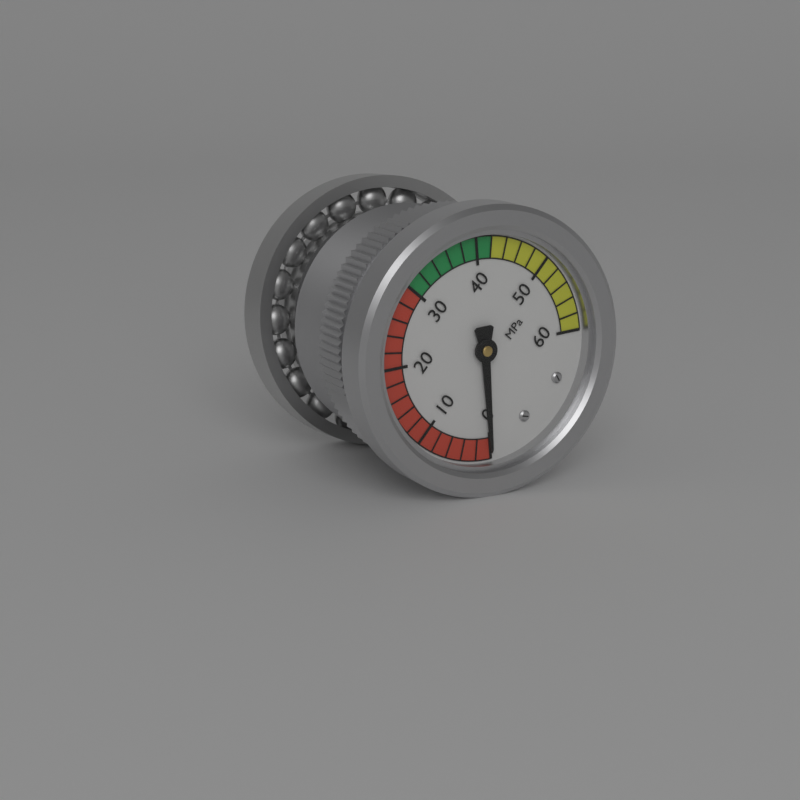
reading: 0 MPa
